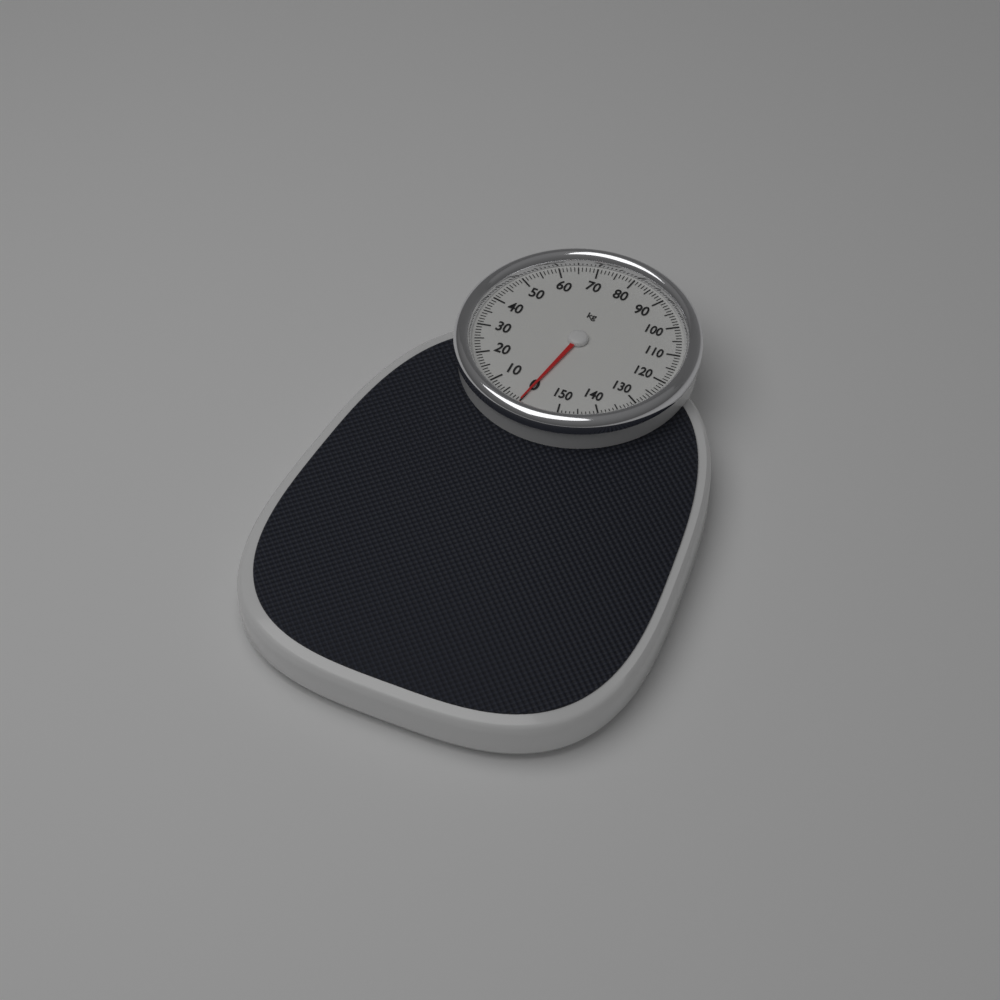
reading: 0 kg
